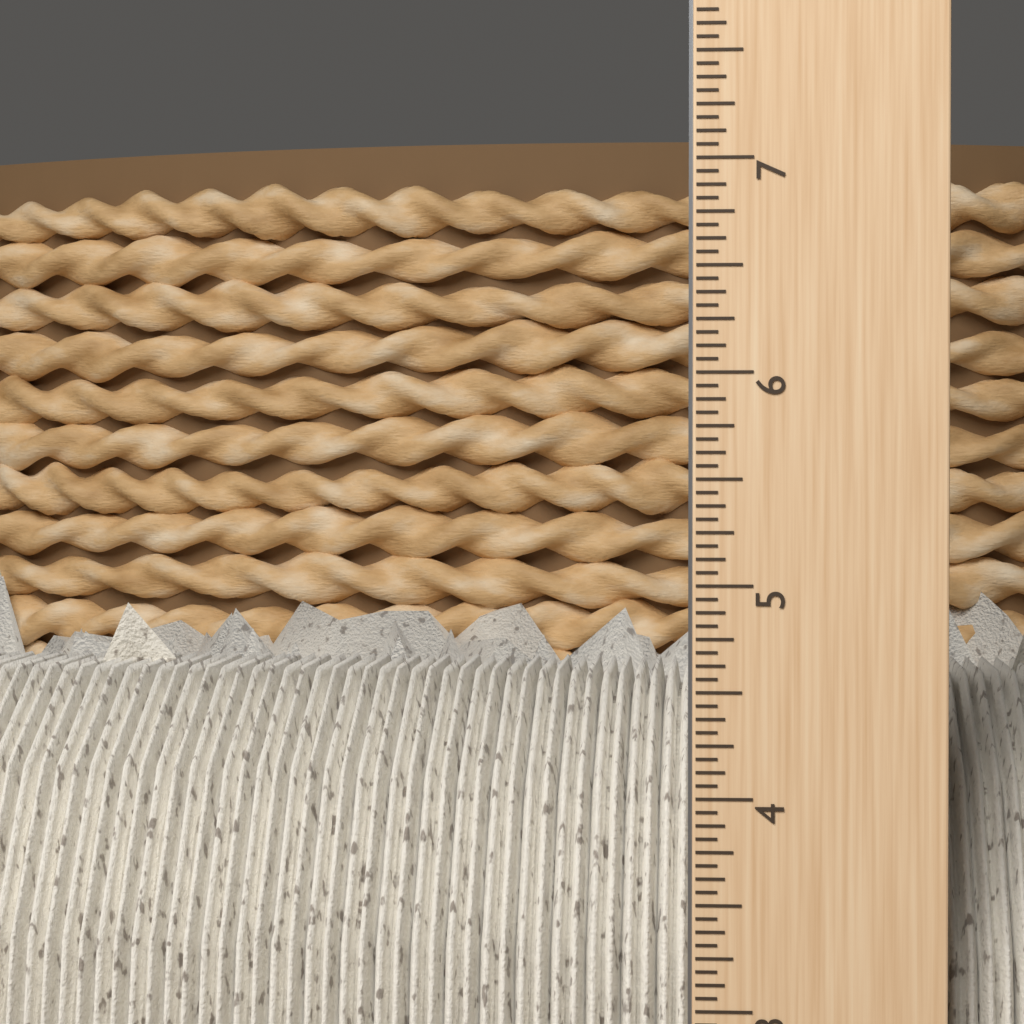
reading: 4.8125 inch
